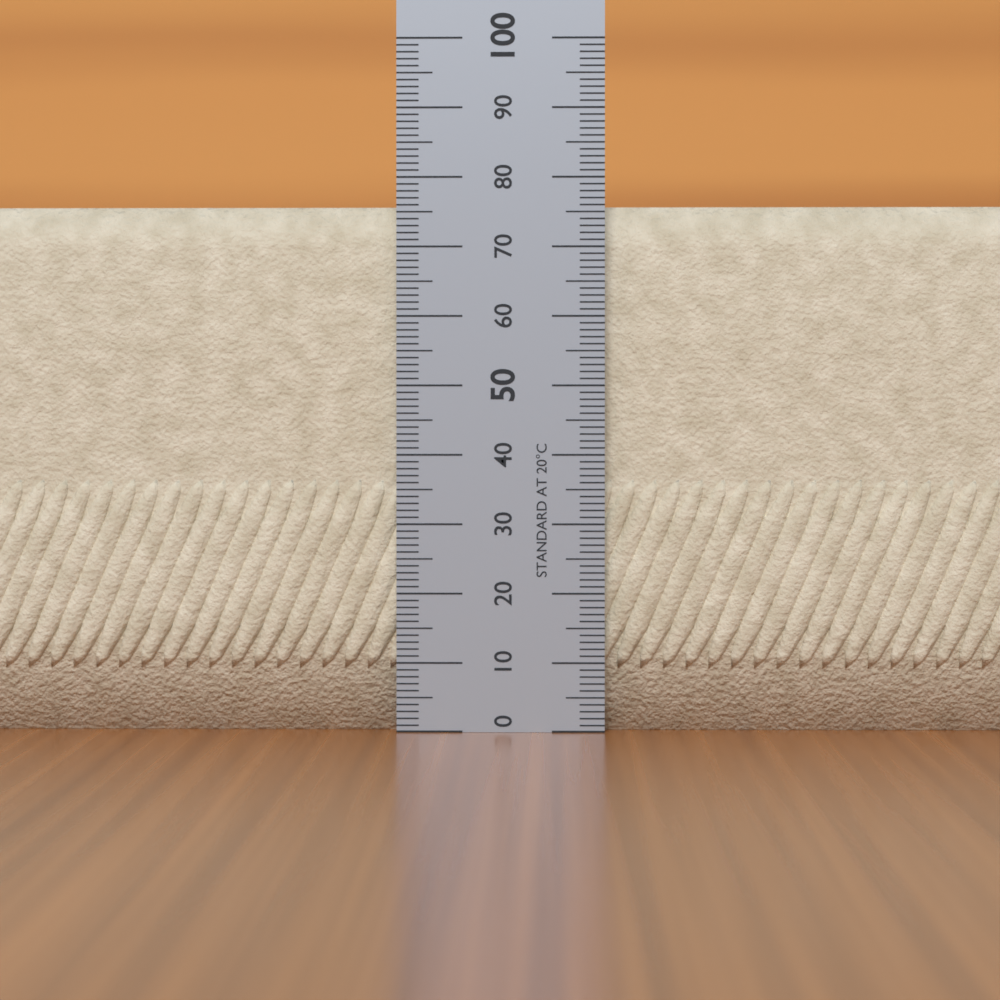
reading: 76 (no unit)
